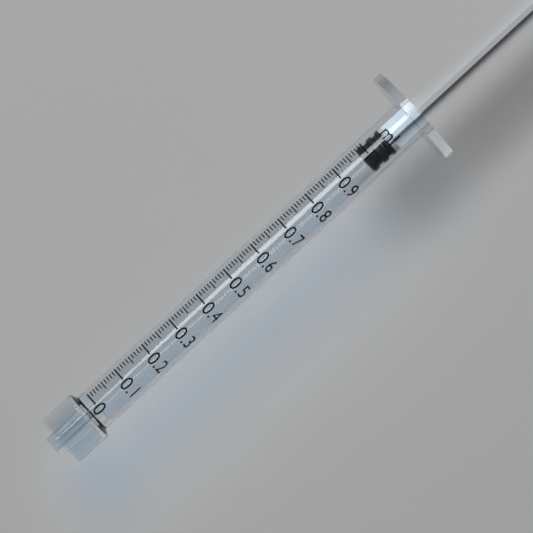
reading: 0.98 ml
